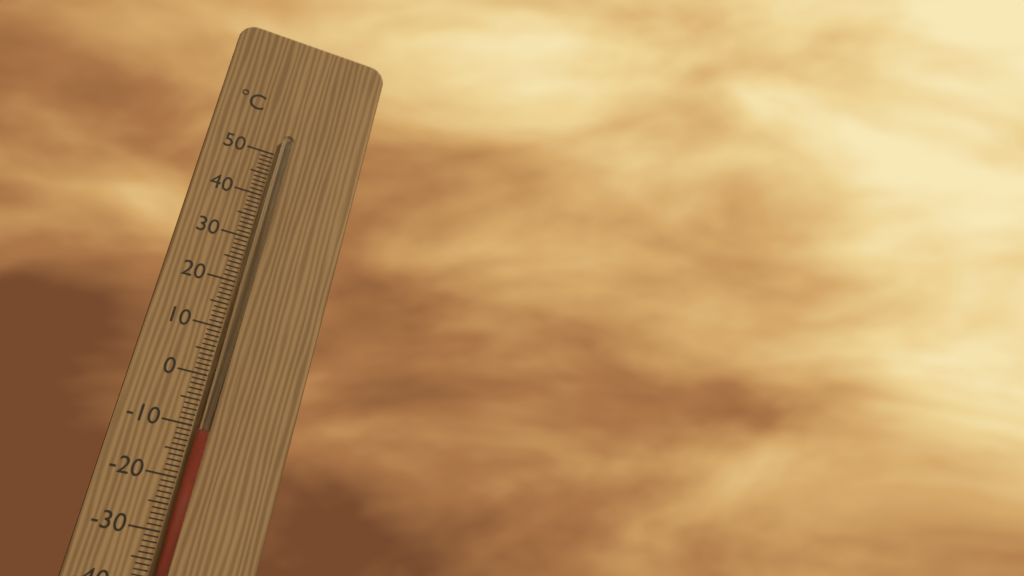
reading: -11 °C
